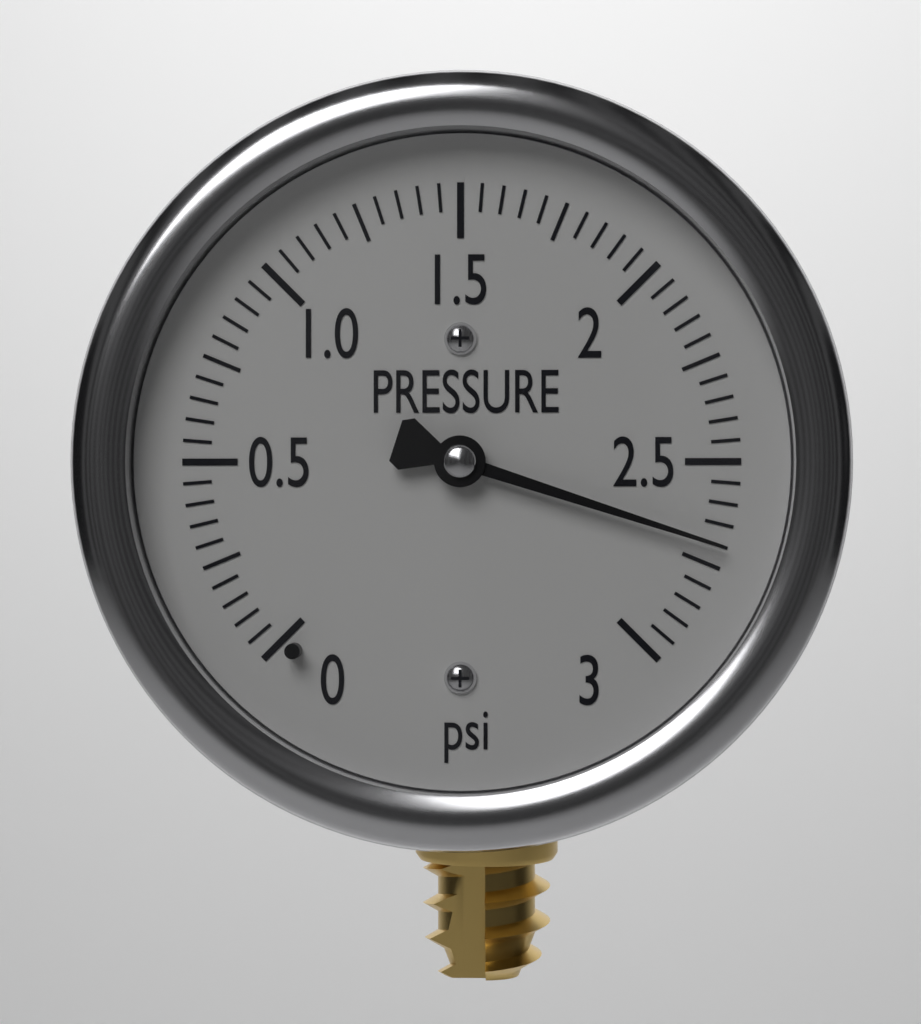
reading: 2.70 psi
